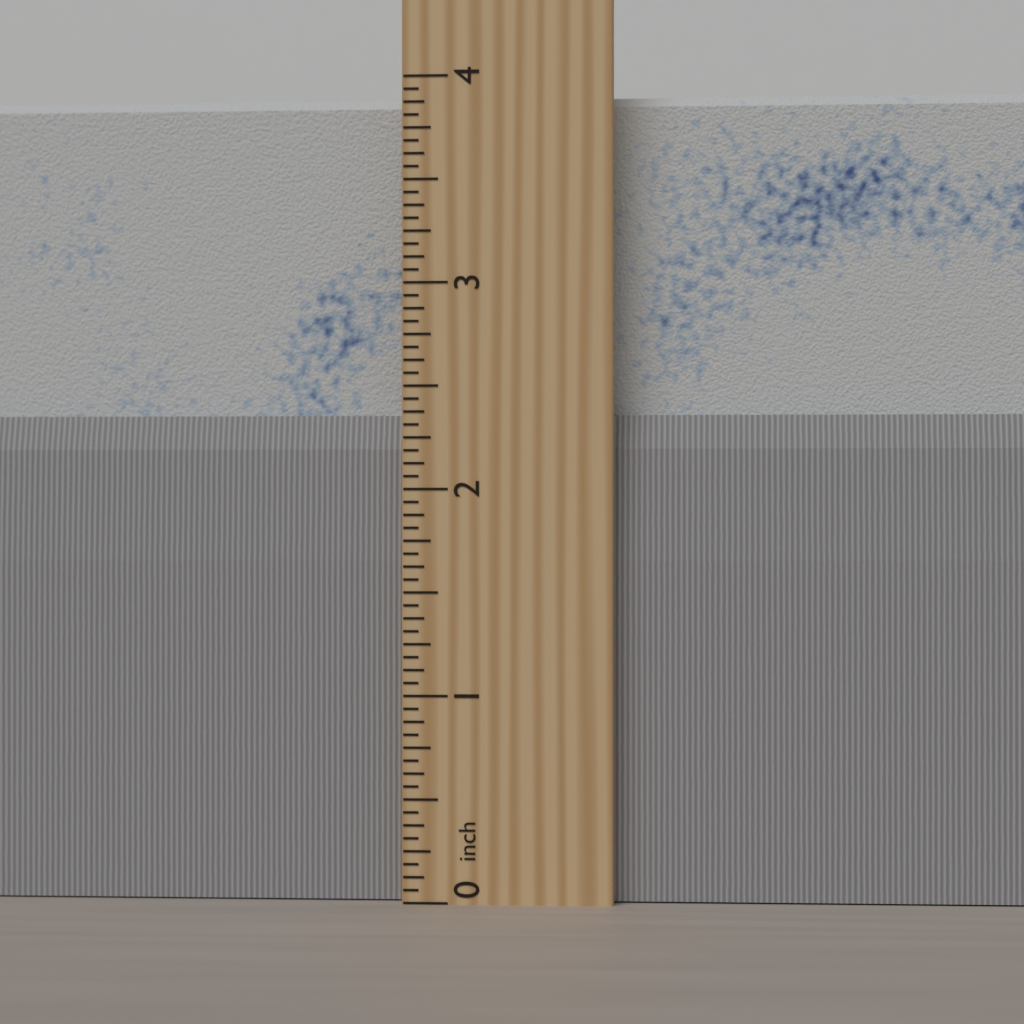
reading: 3.9375 inch
